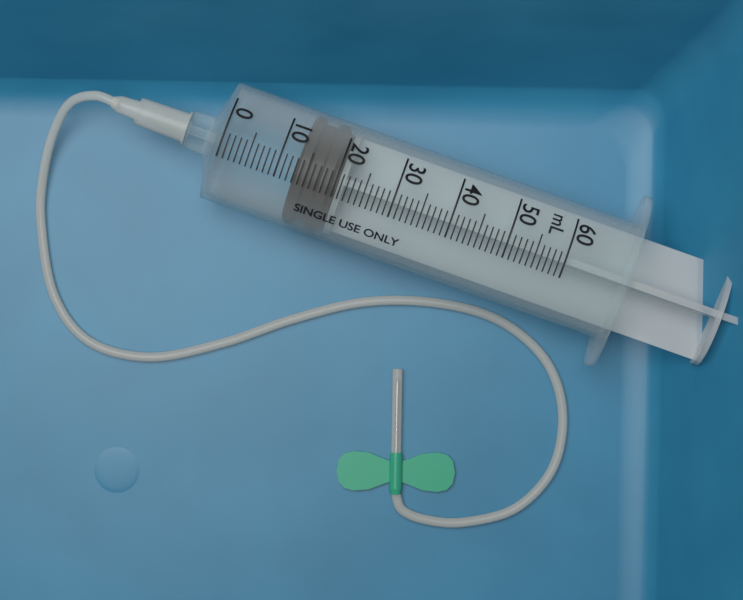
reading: 13 mL
